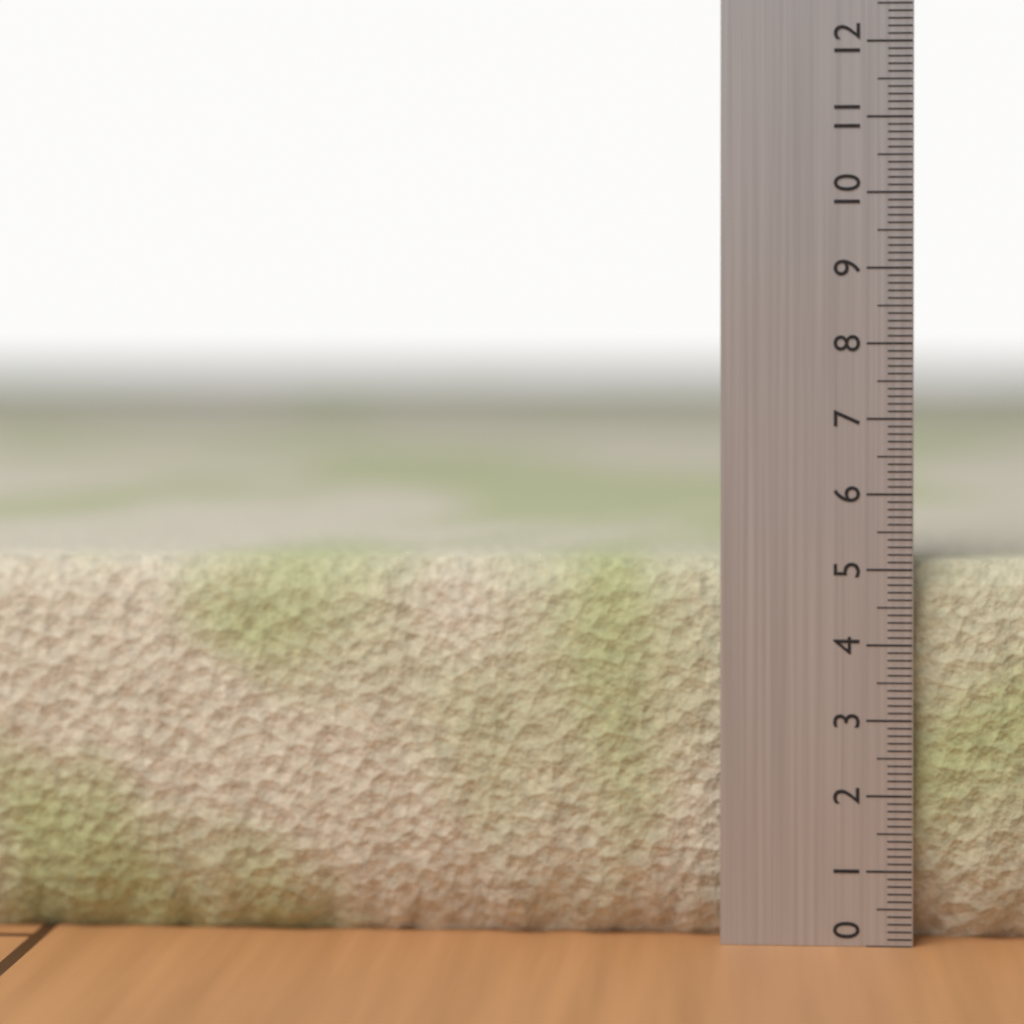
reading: 5.1 (no unit)
